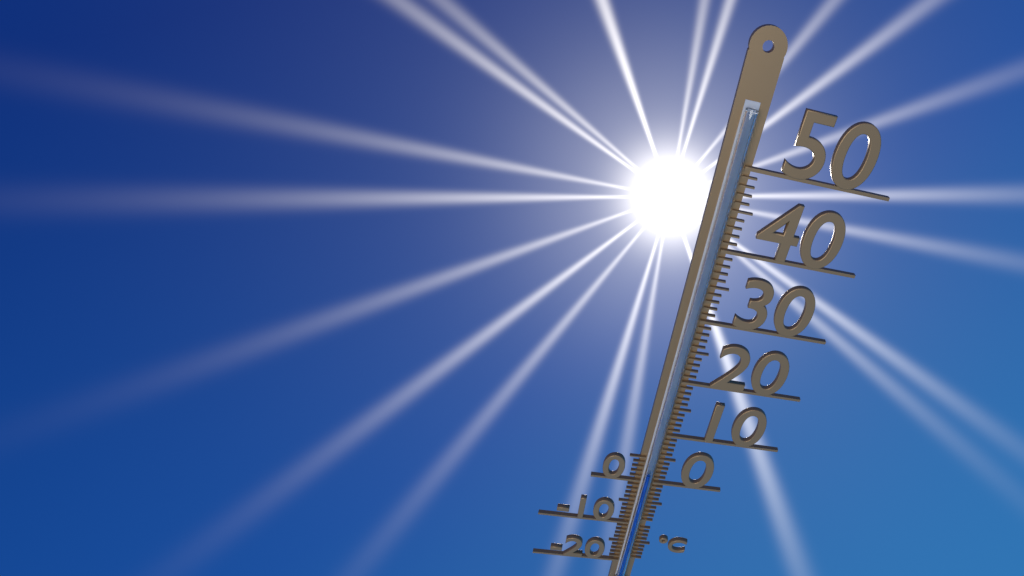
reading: 2 °C
